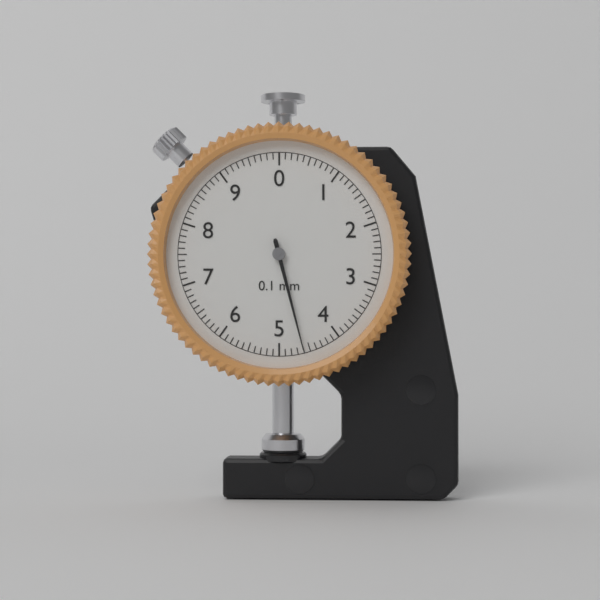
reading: 4.6 mm
